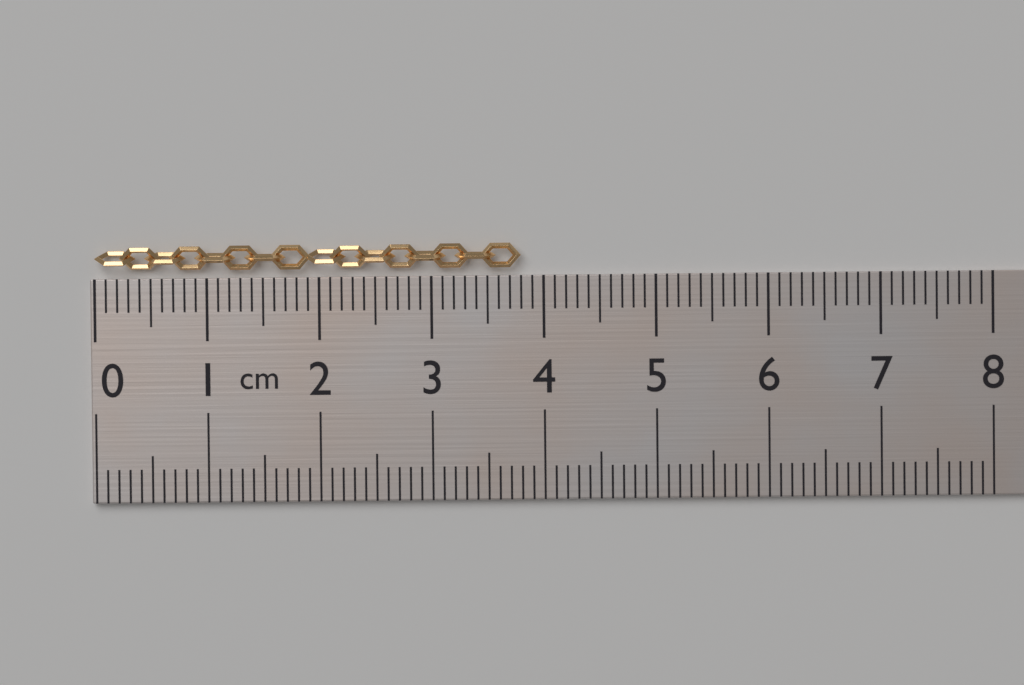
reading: 3.8 cm
